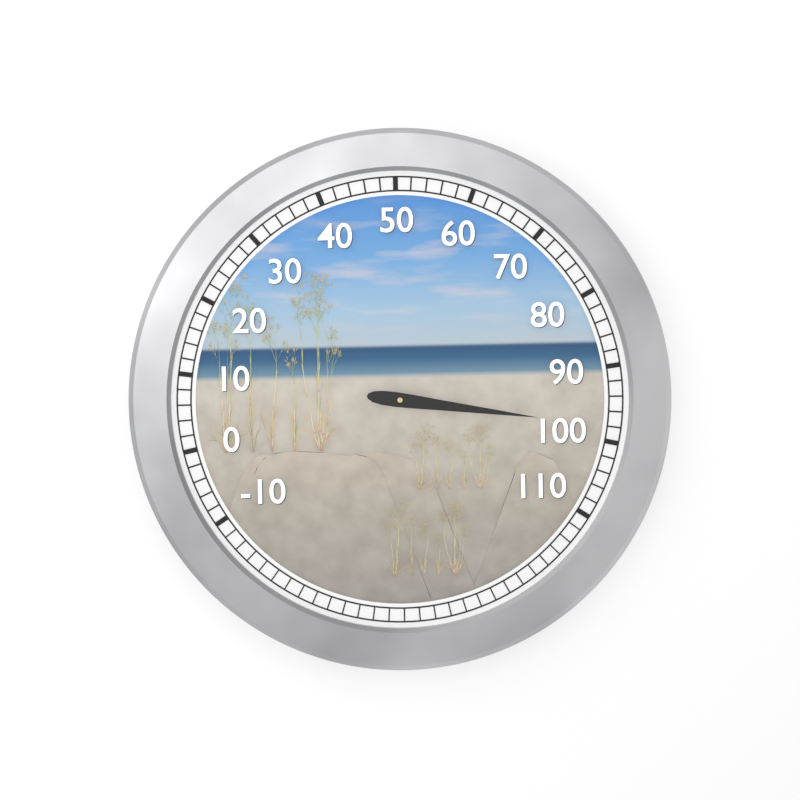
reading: 98 (no unit)
